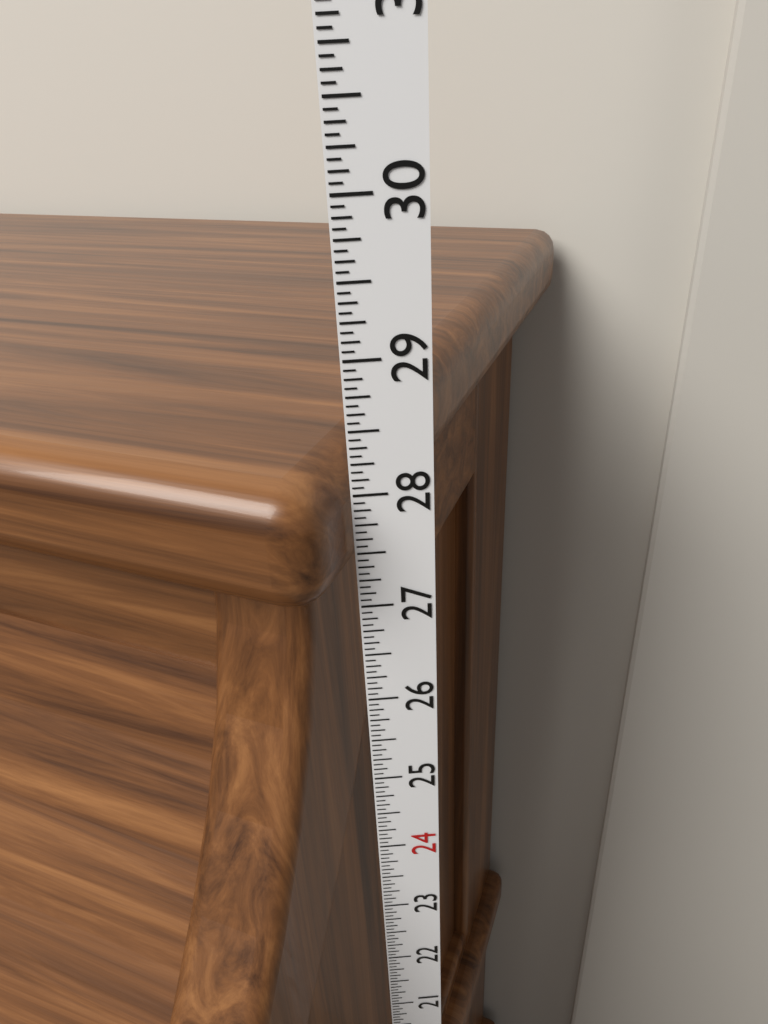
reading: 28.2500 in
